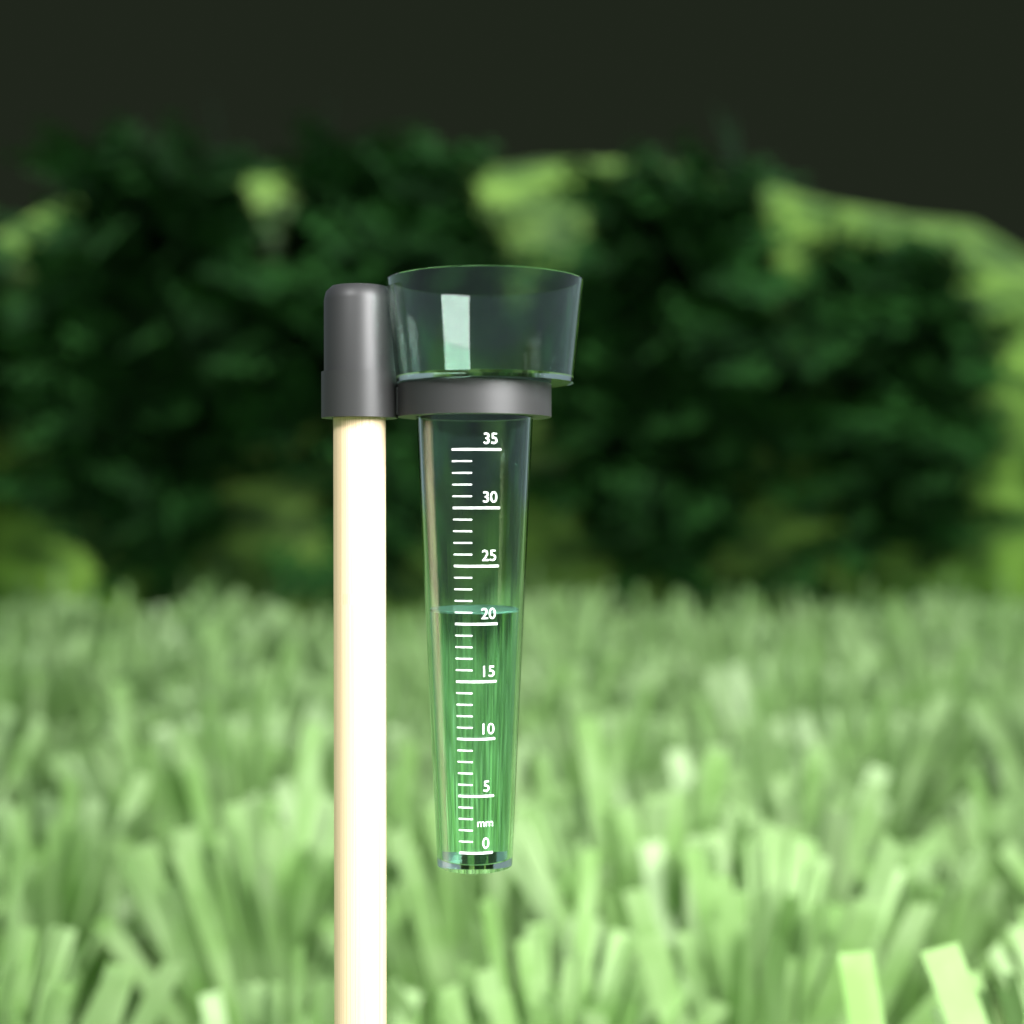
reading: 21 mm
